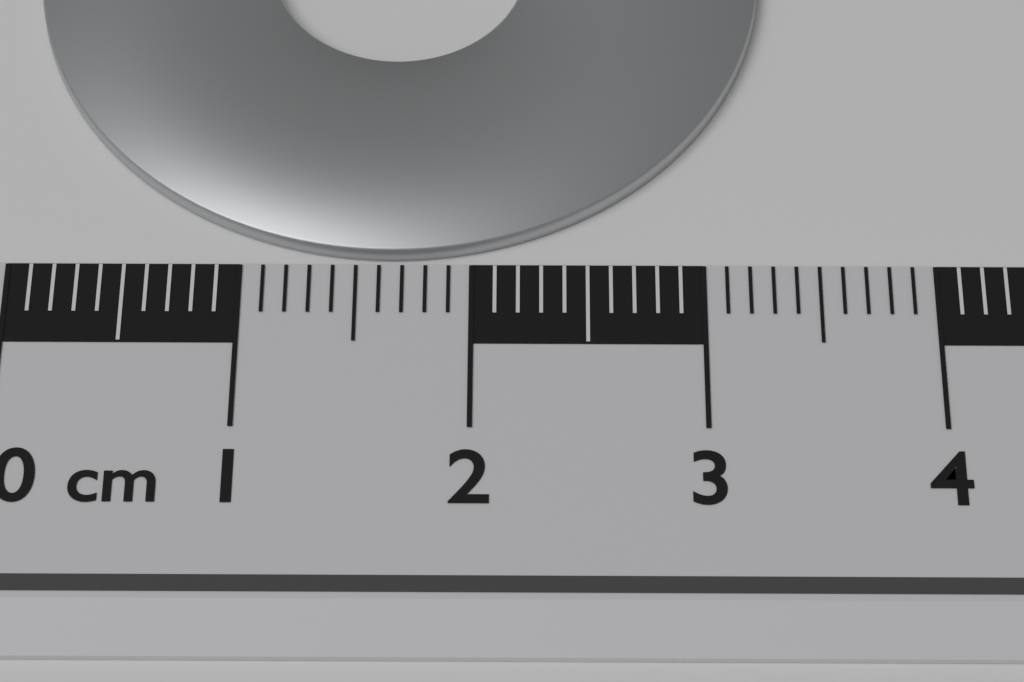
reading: 3.3 cm
